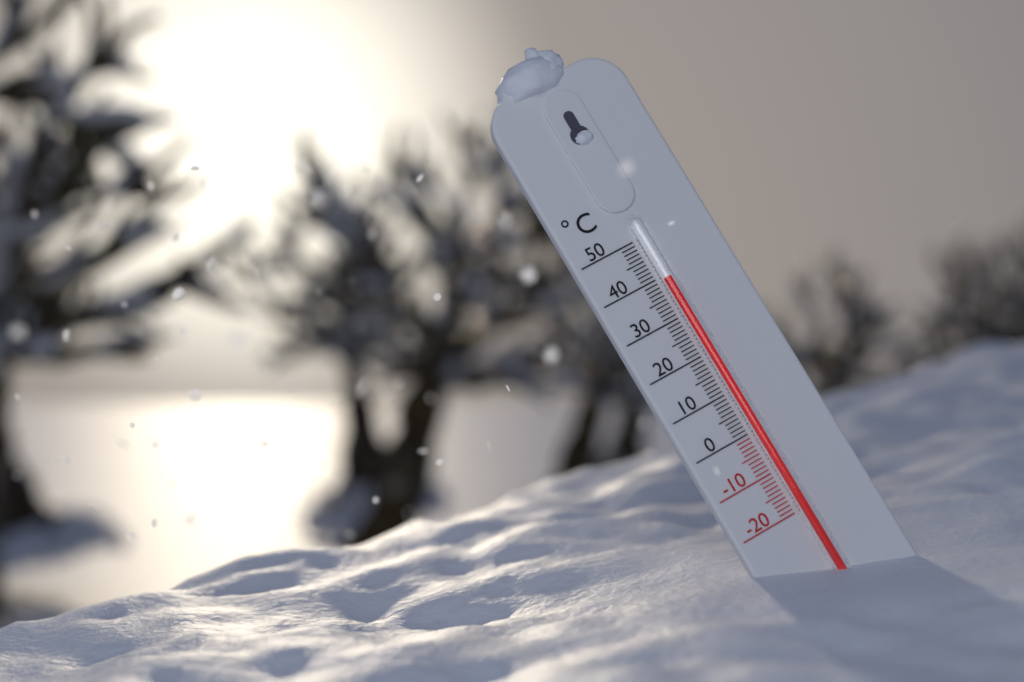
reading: 39 °C
